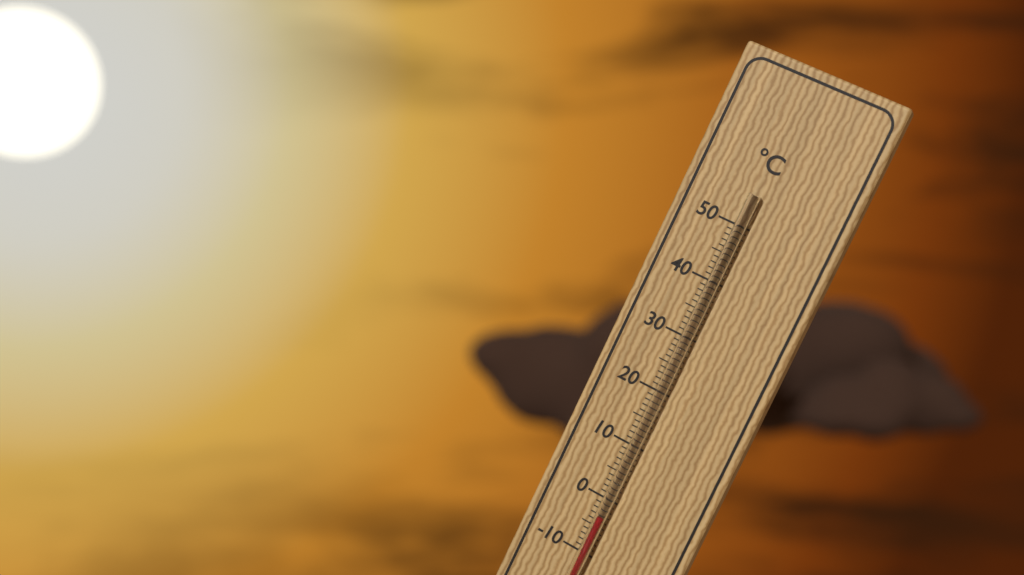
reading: -3 °C
